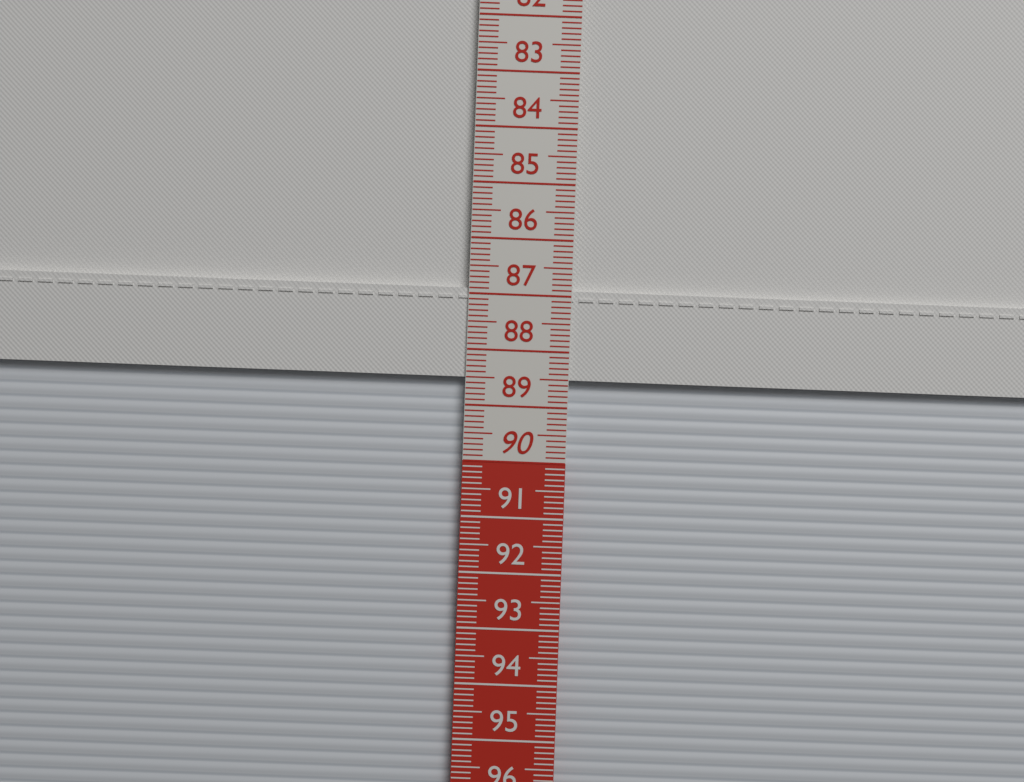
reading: 88.5 cm
